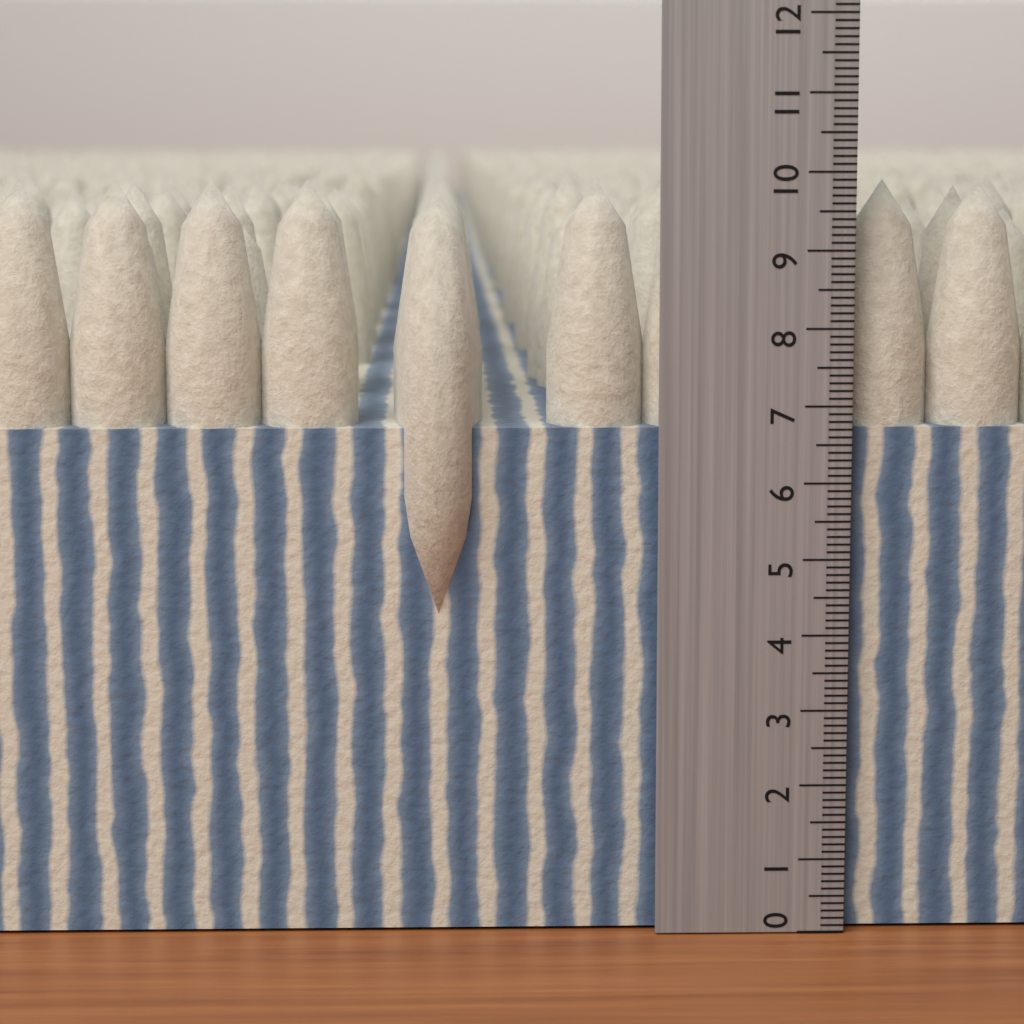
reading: 9.9 (no unit)
